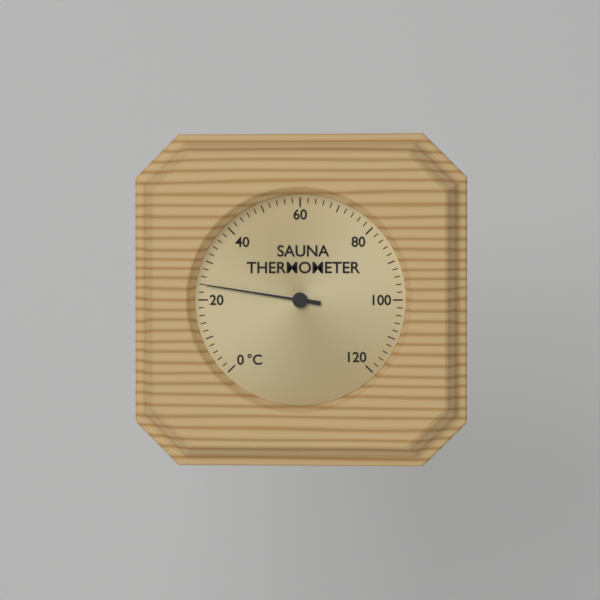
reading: 24 °C
